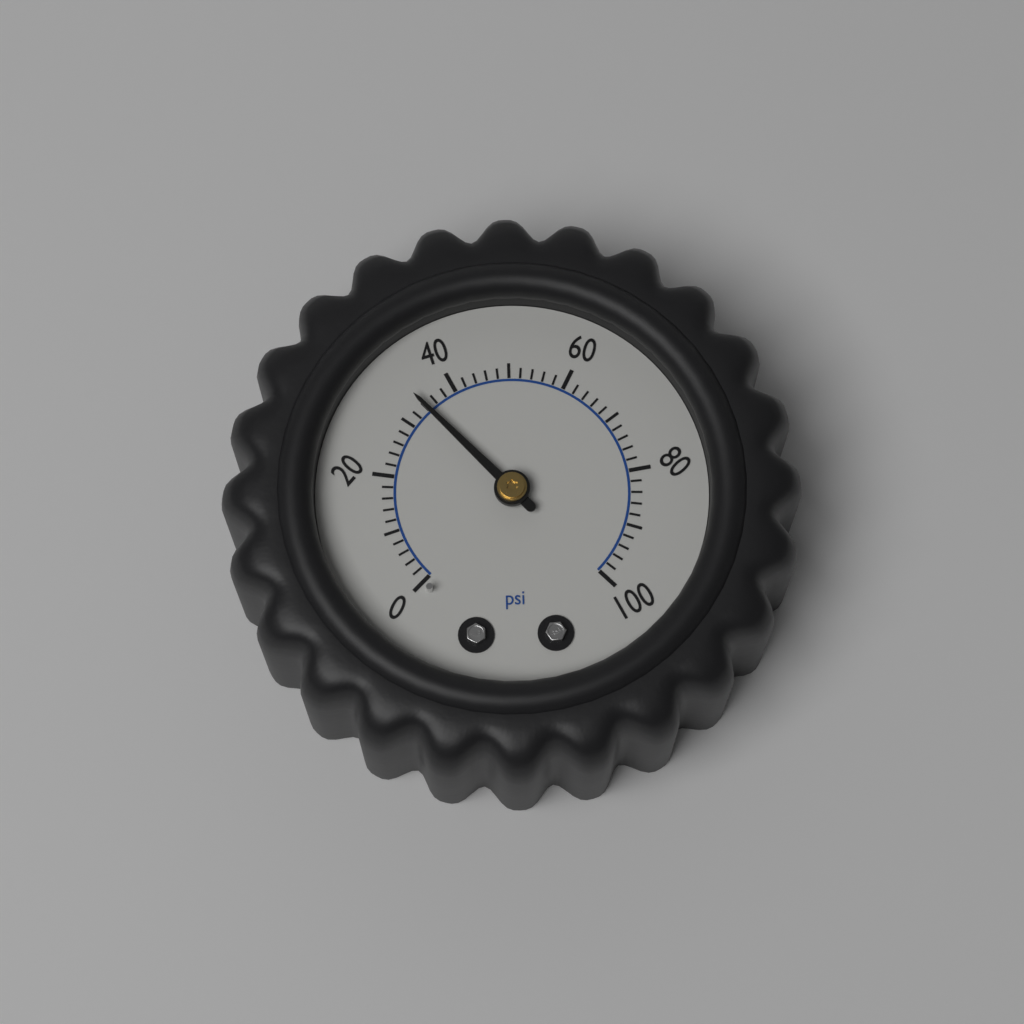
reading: 34 psi
